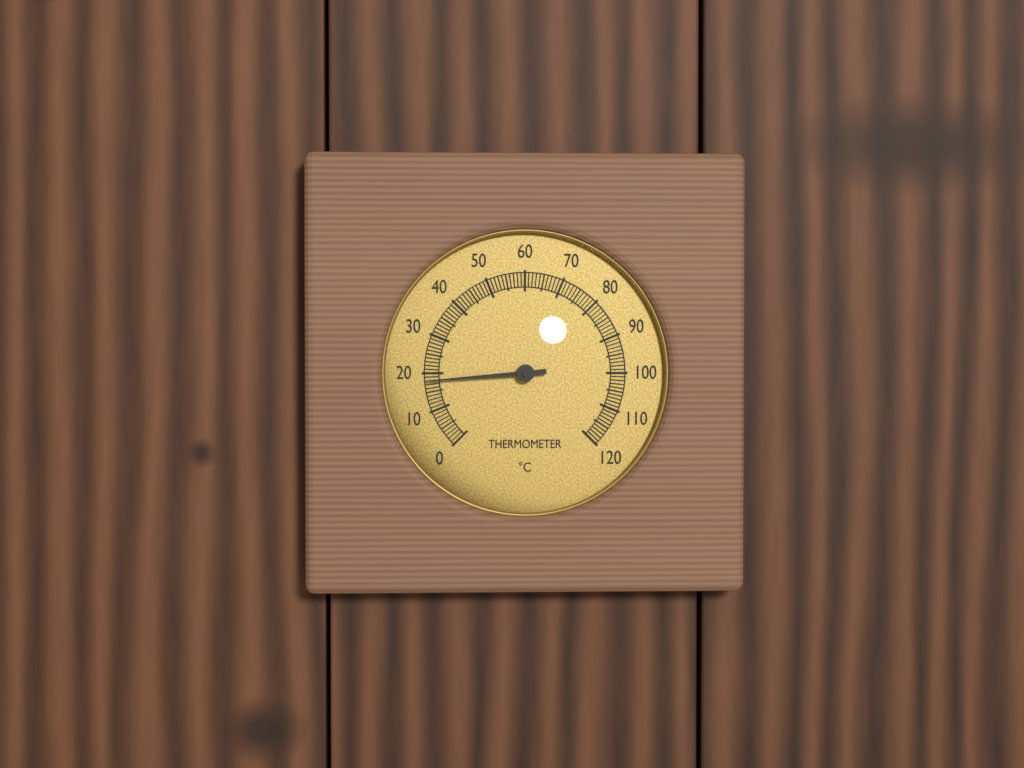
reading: 18 °C
